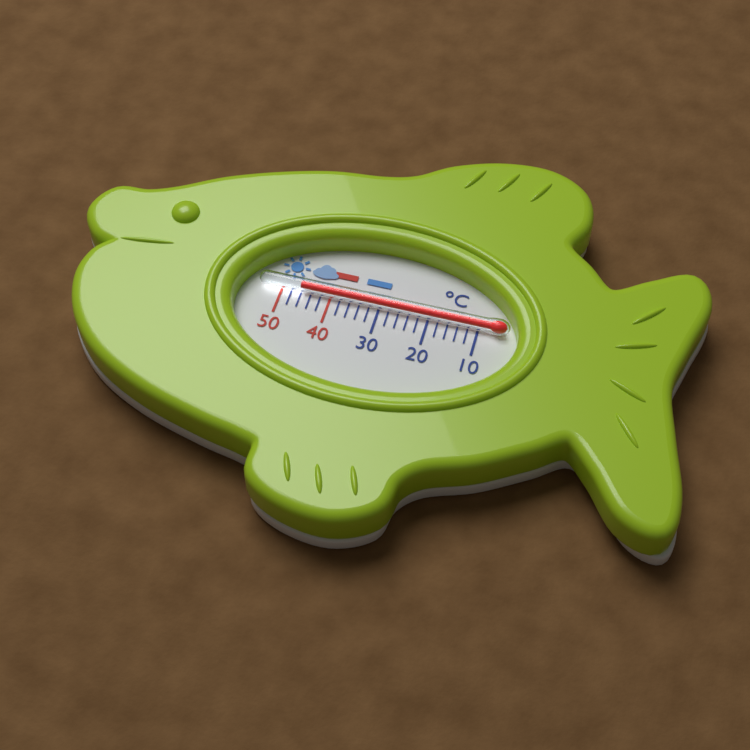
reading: 46 °C
